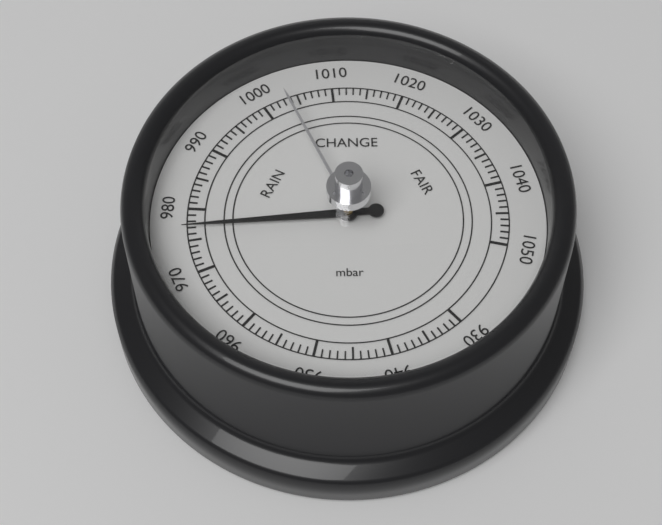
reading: 977 mbar
